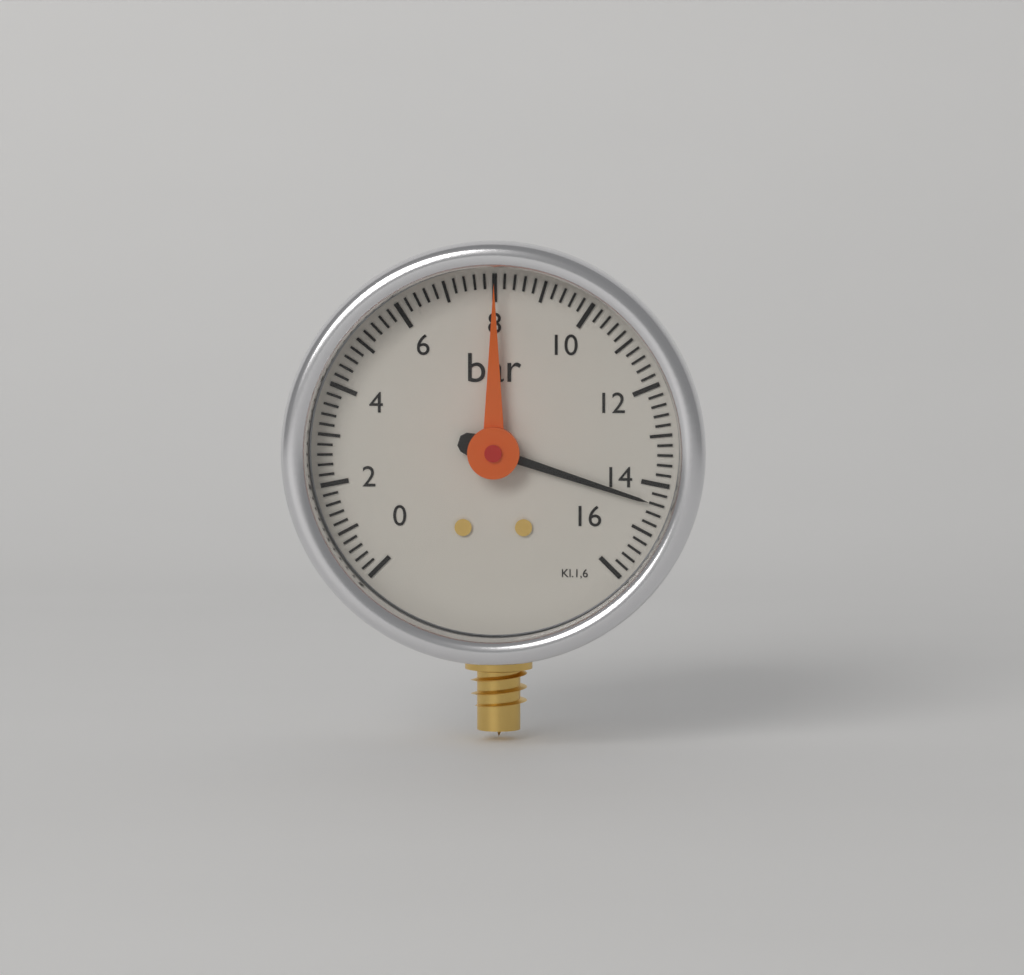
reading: 14.4 bar
